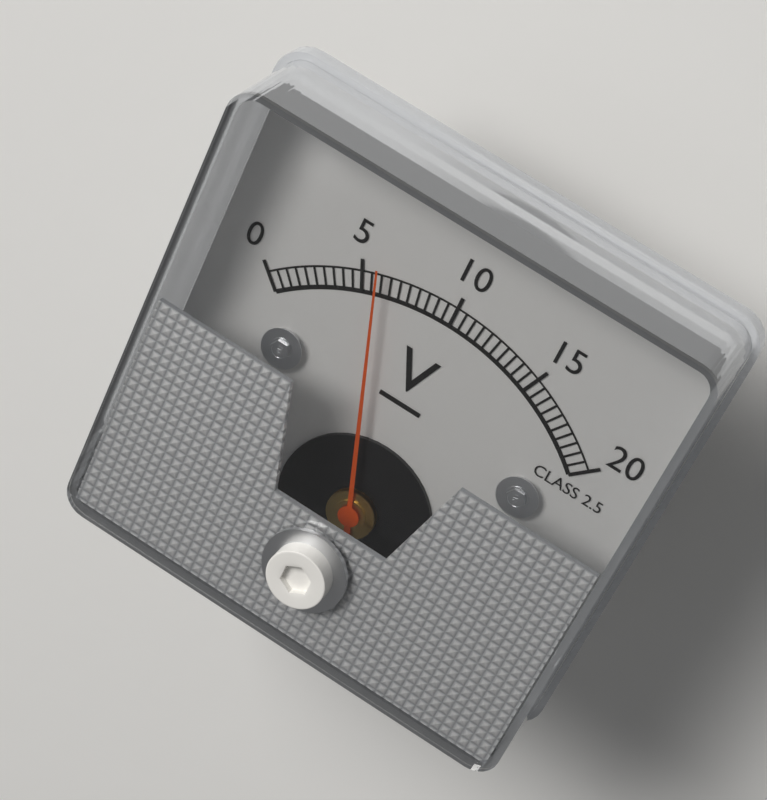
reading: 6.0 V
